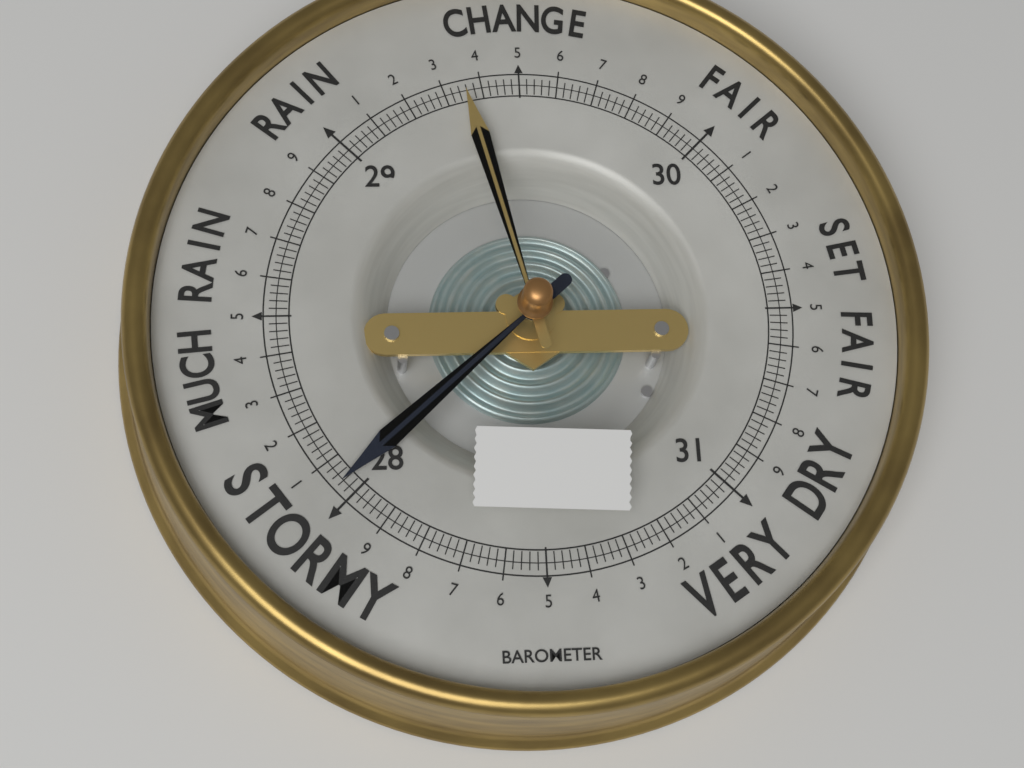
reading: 28.04 (no unit)
